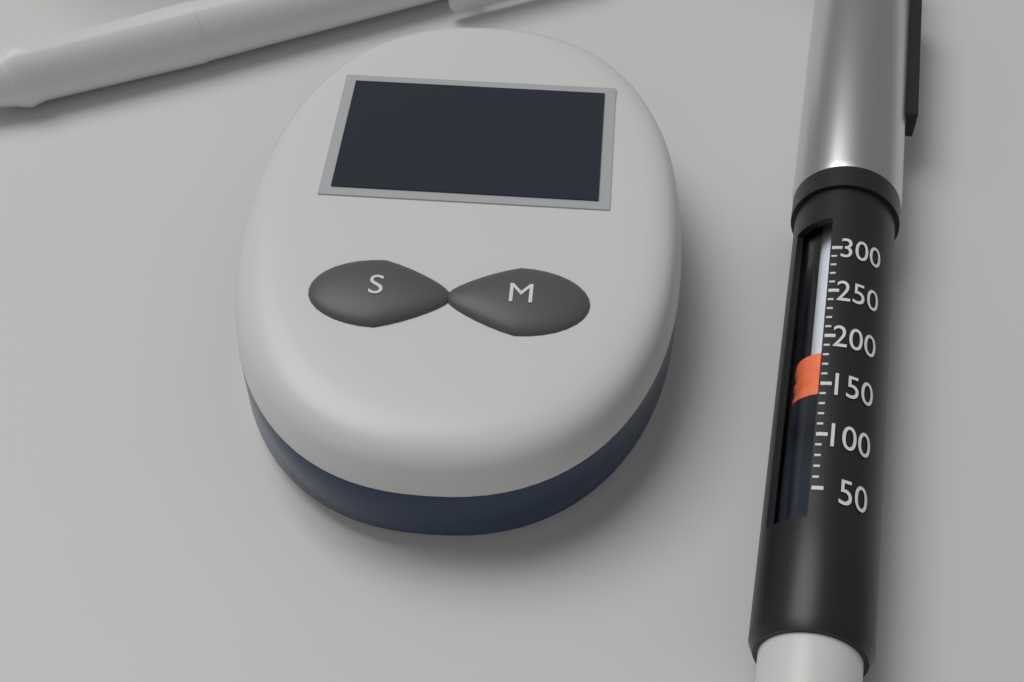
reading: 150 (no unit)
